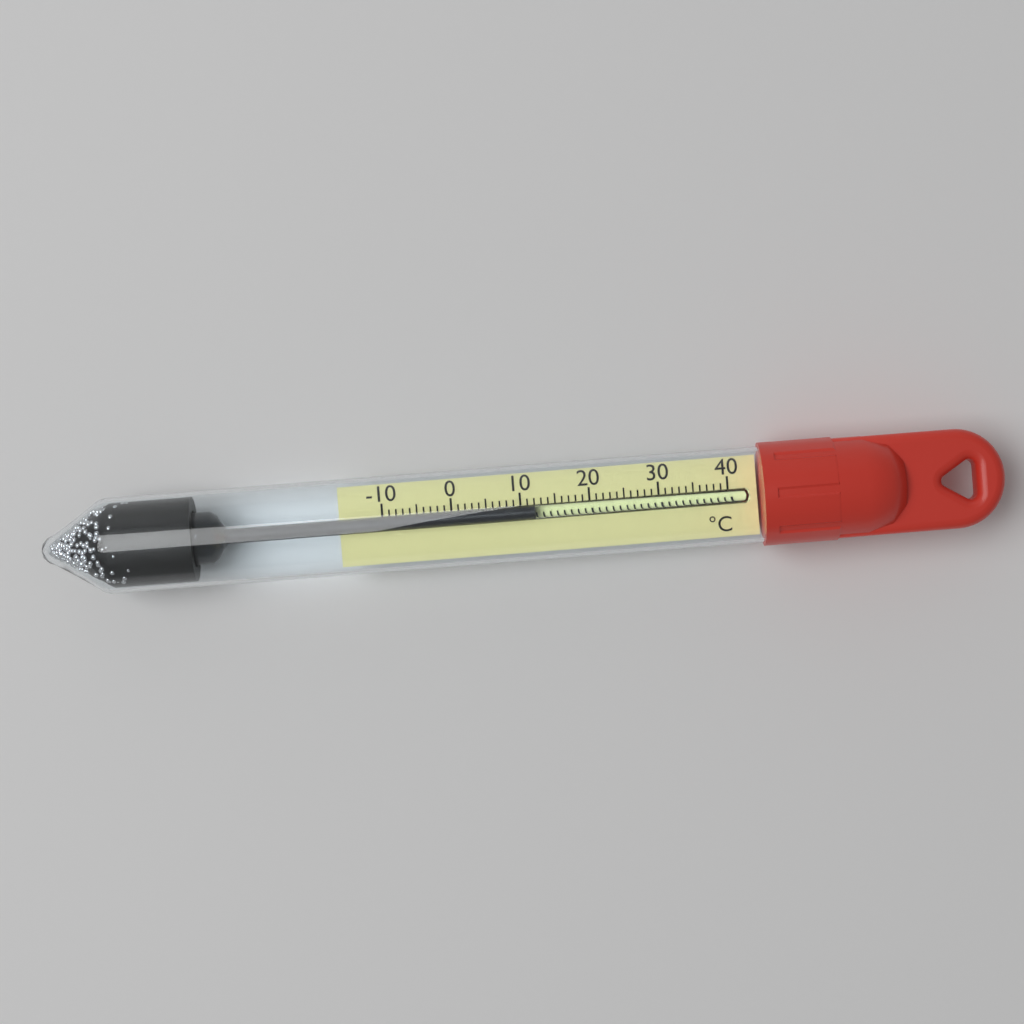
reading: 12 °C
